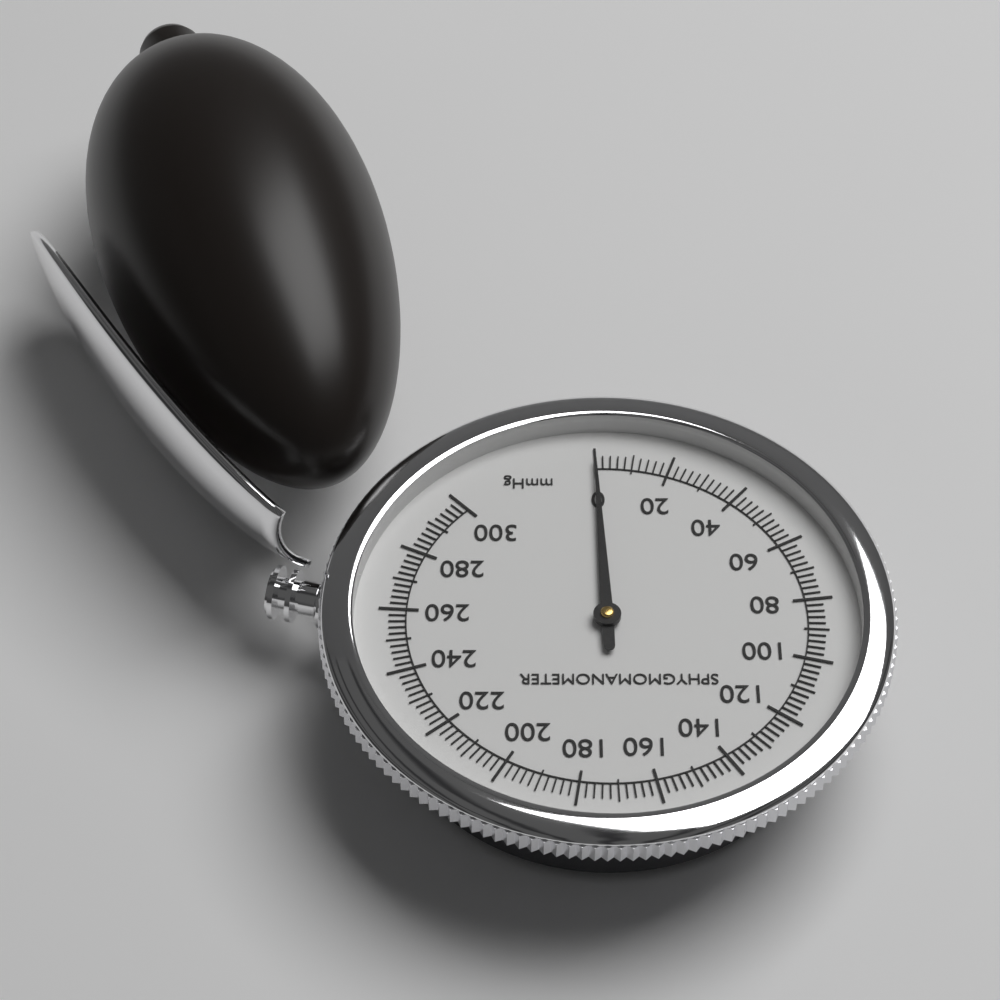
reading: 0 mmHg
